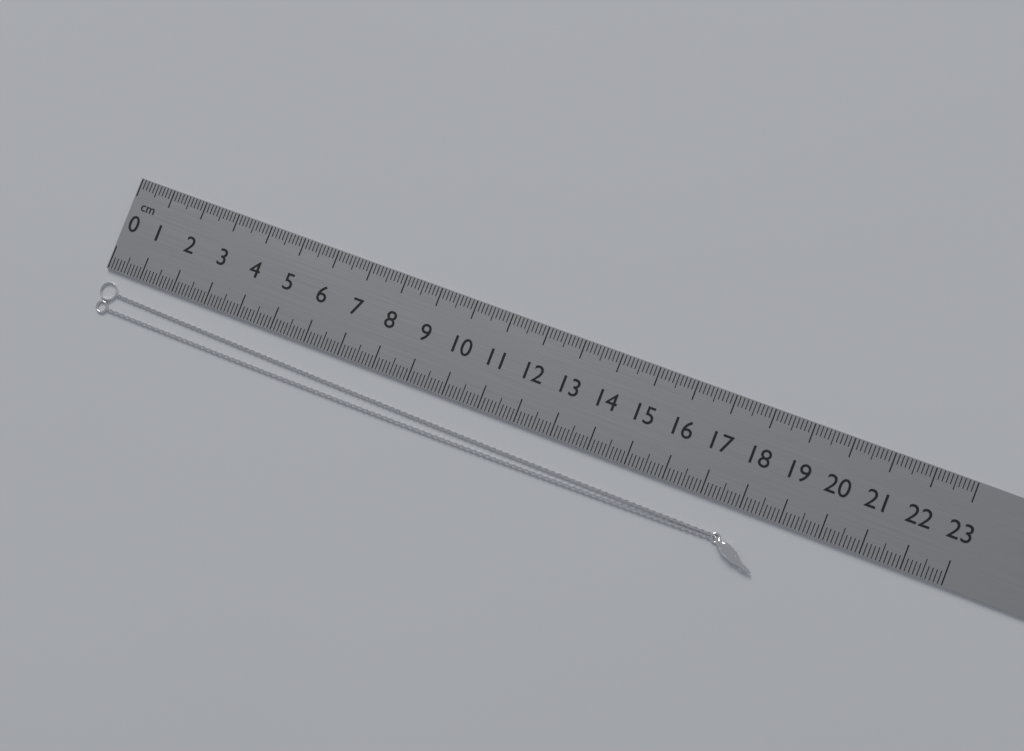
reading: 18.8 cm
